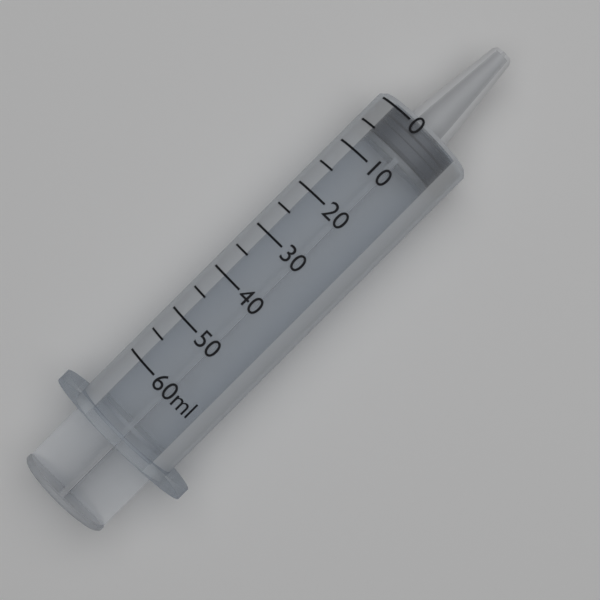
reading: 0 ml
